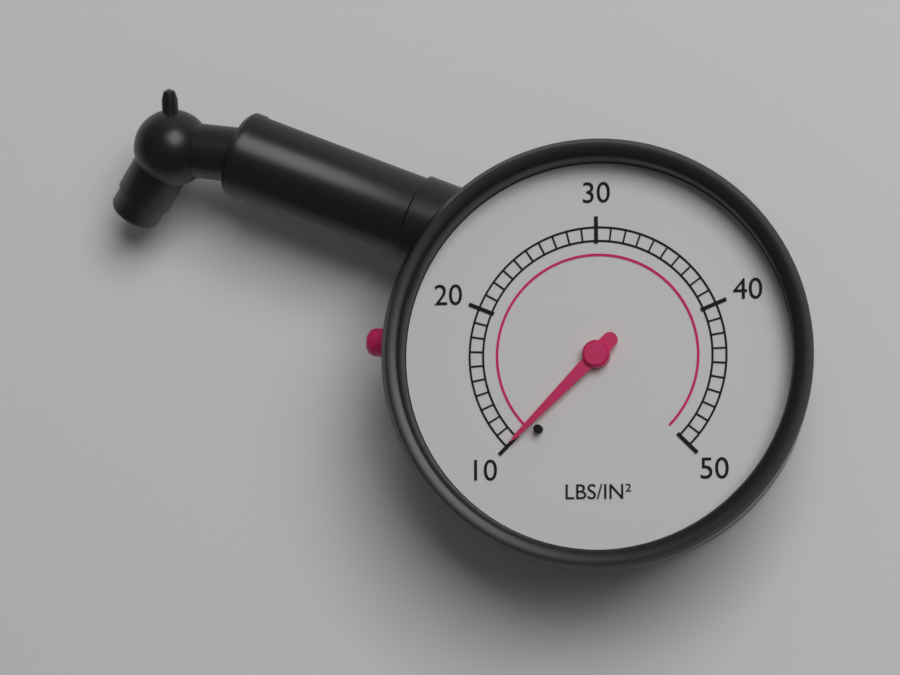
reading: 10 psi
